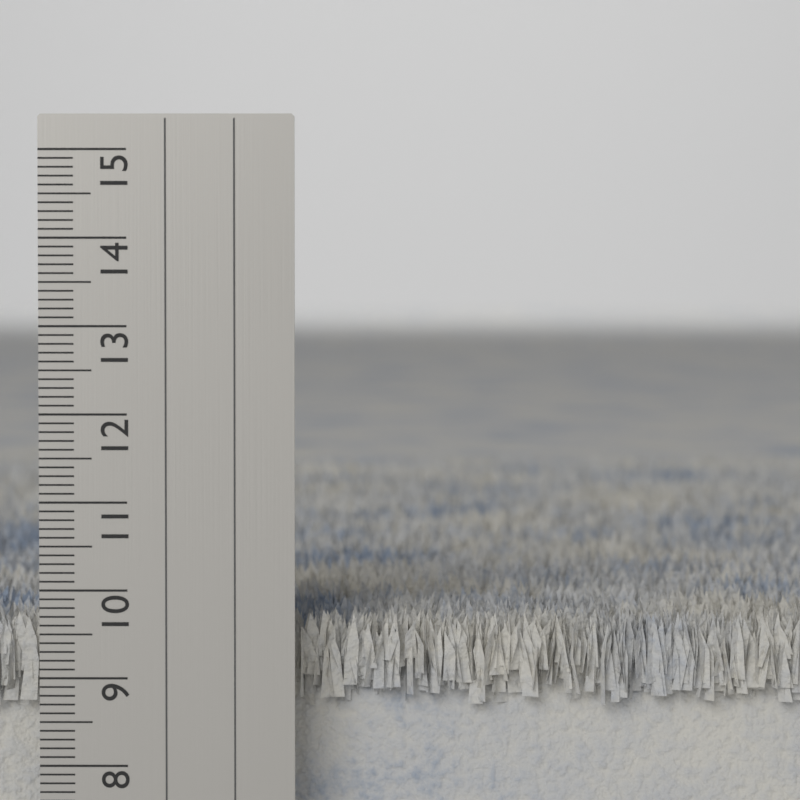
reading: 9.7 cm
